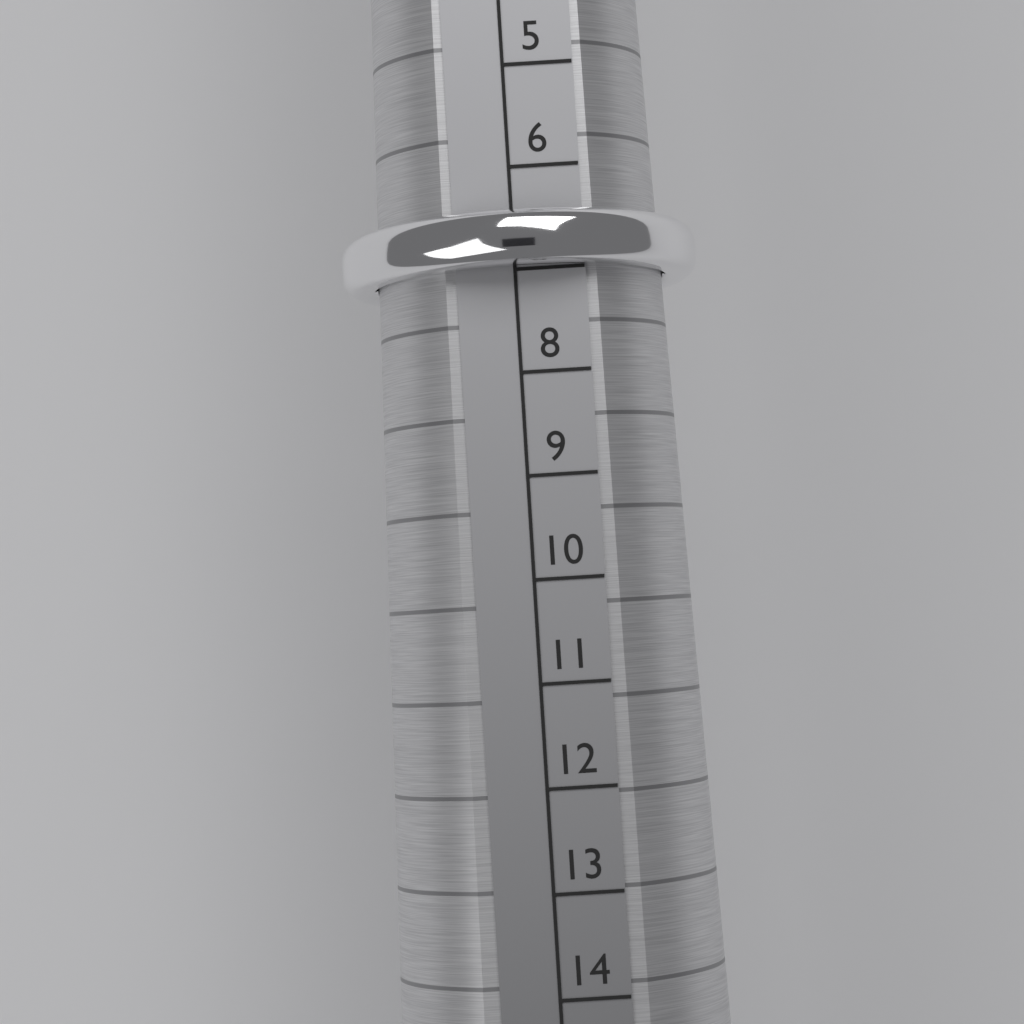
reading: 7 (no unit)
